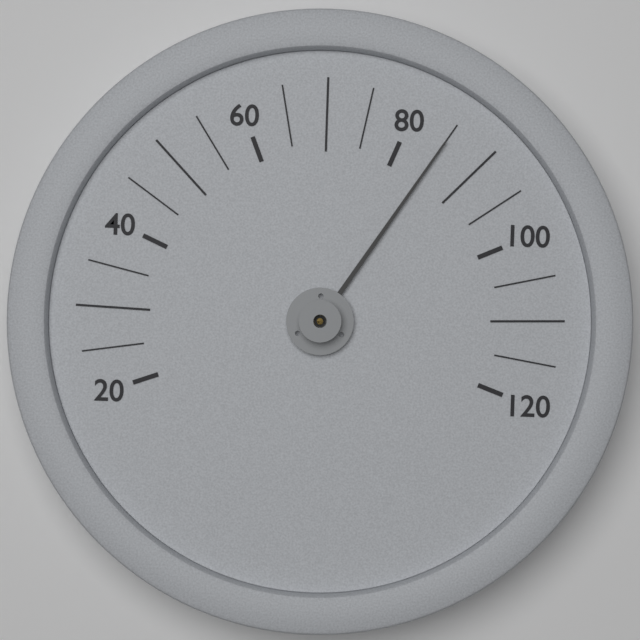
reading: 85 (no unit)
